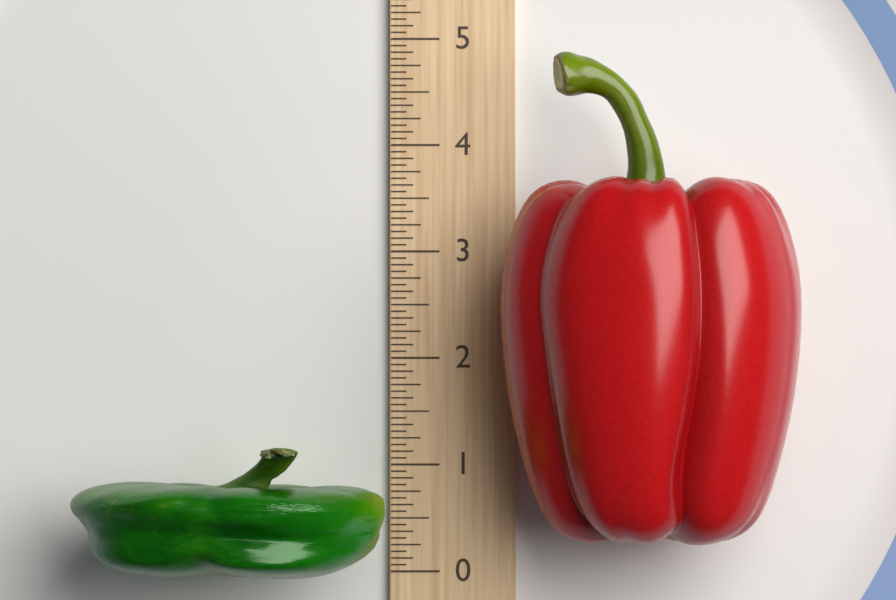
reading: 1.1875 (no unit)
